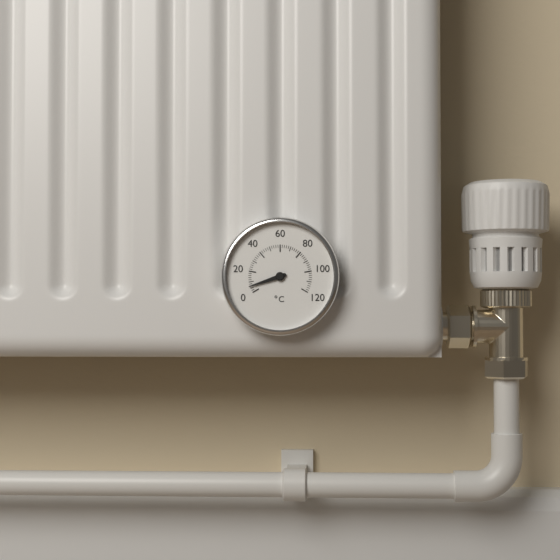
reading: 6 °C
